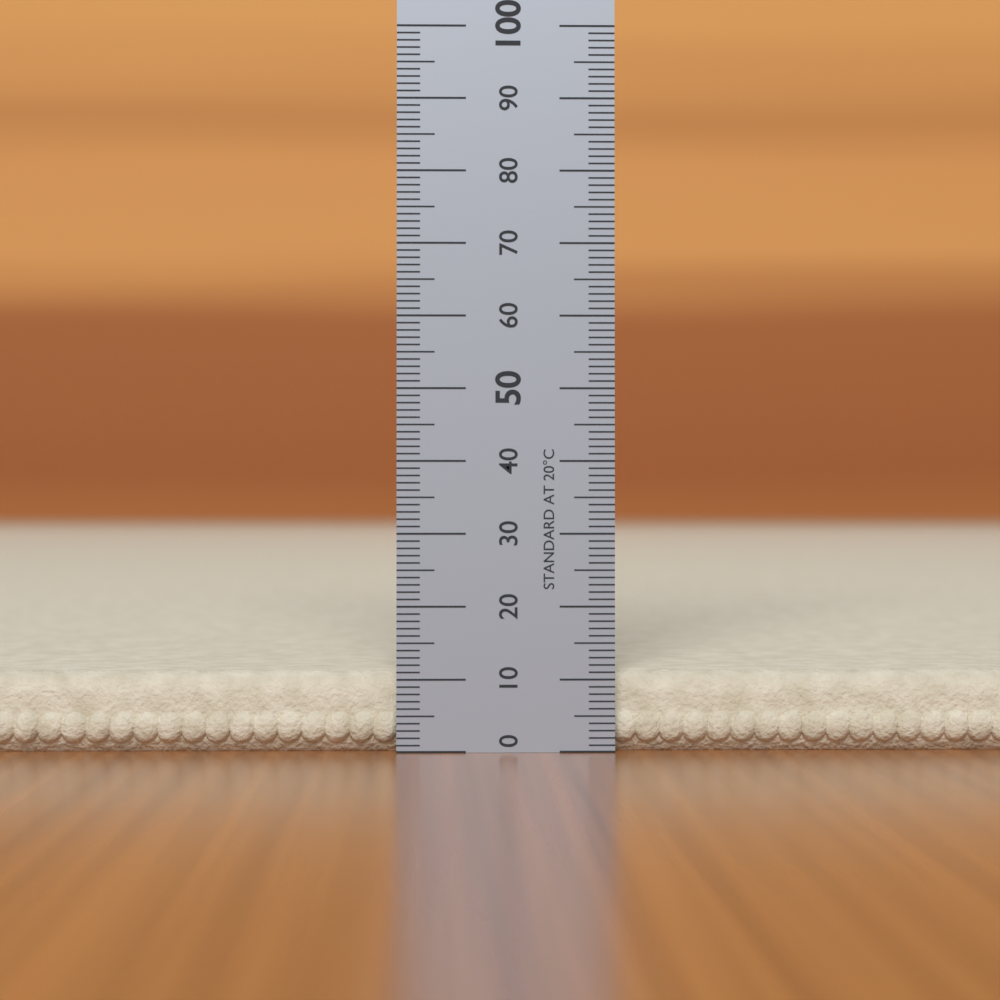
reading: 11 (no unit)
